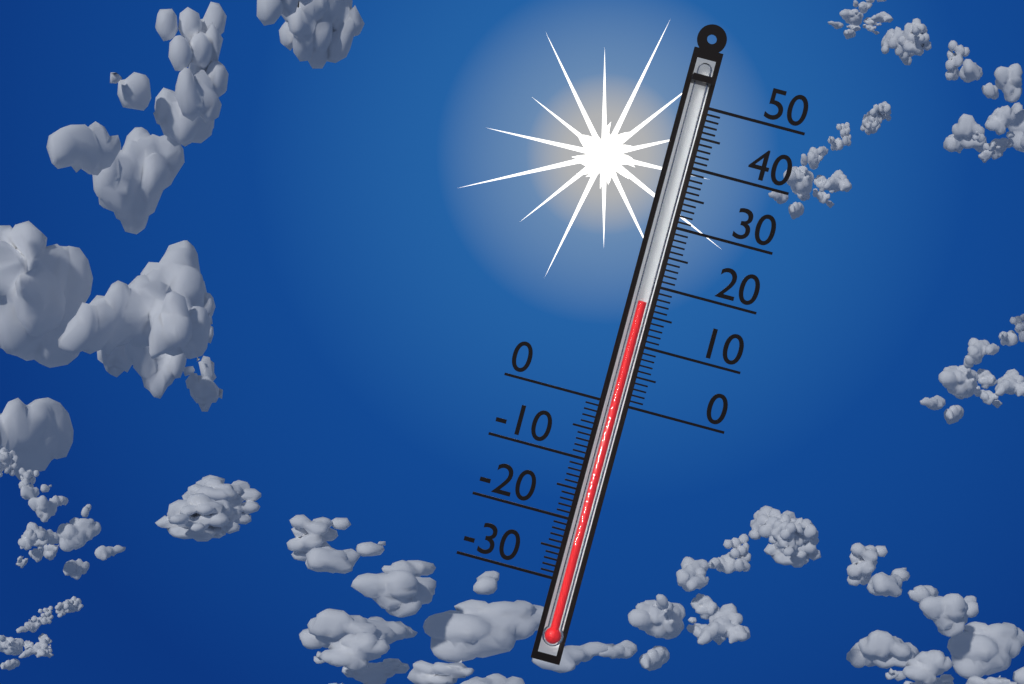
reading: 17 (no unit)
